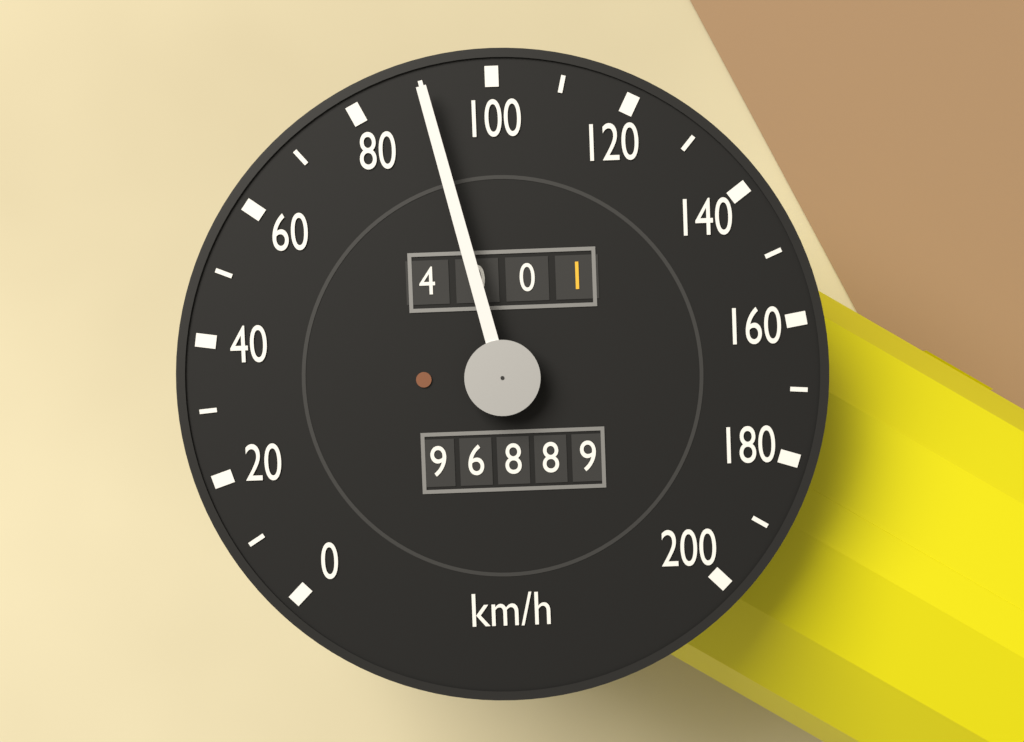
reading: 90 km/h
